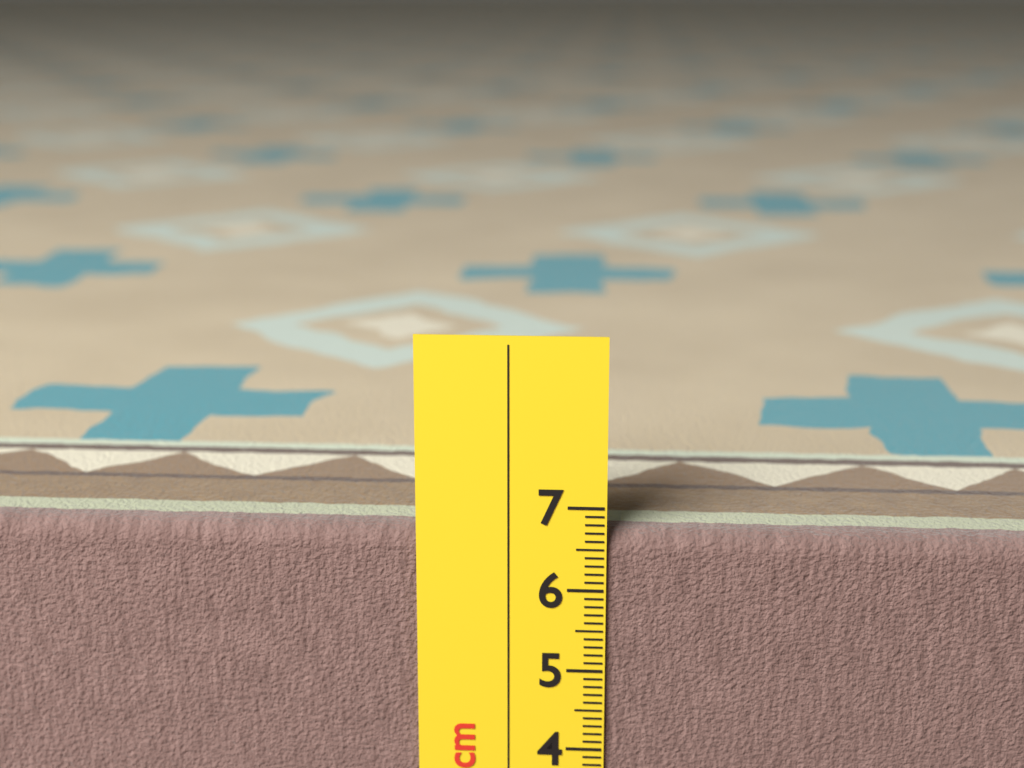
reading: 6.7 cm
